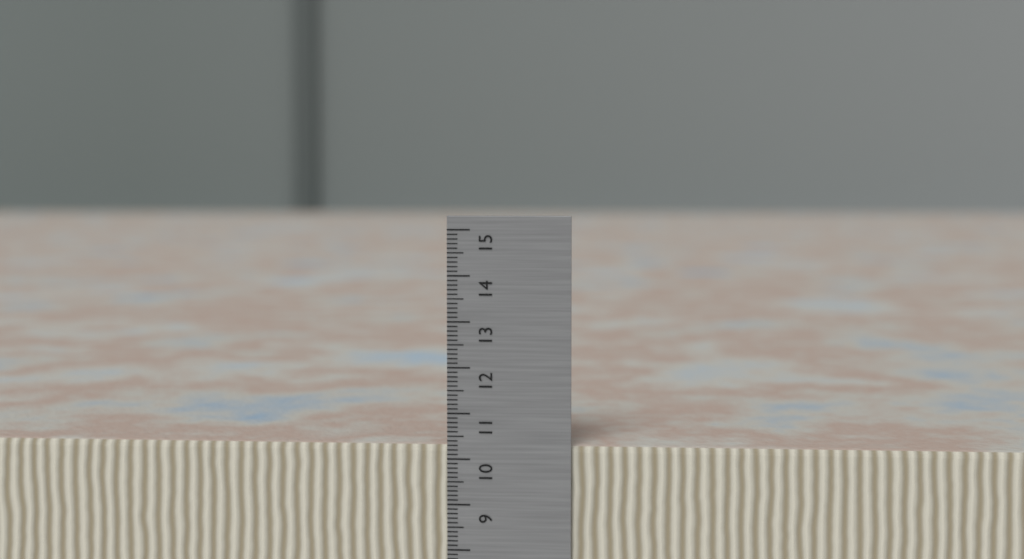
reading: 10.3 cm
